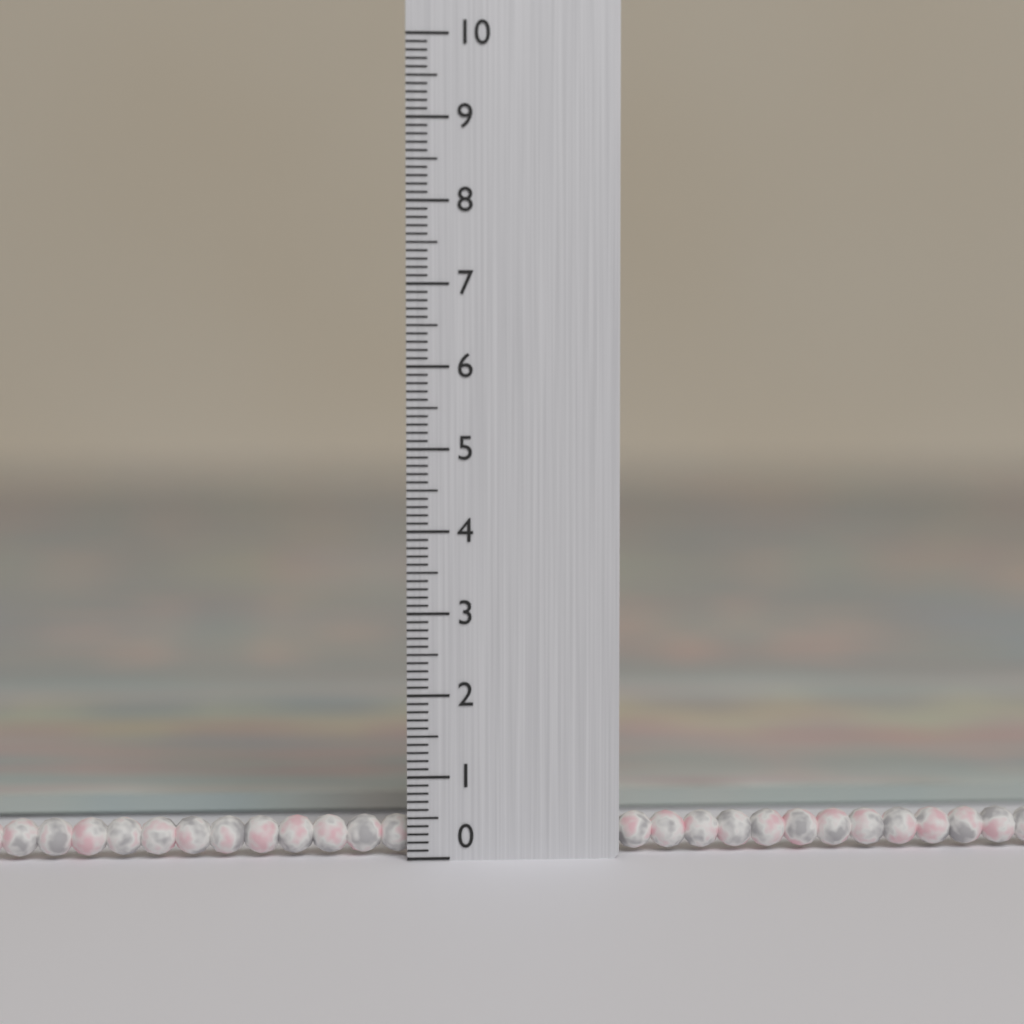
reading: 0.5 (no unit)
